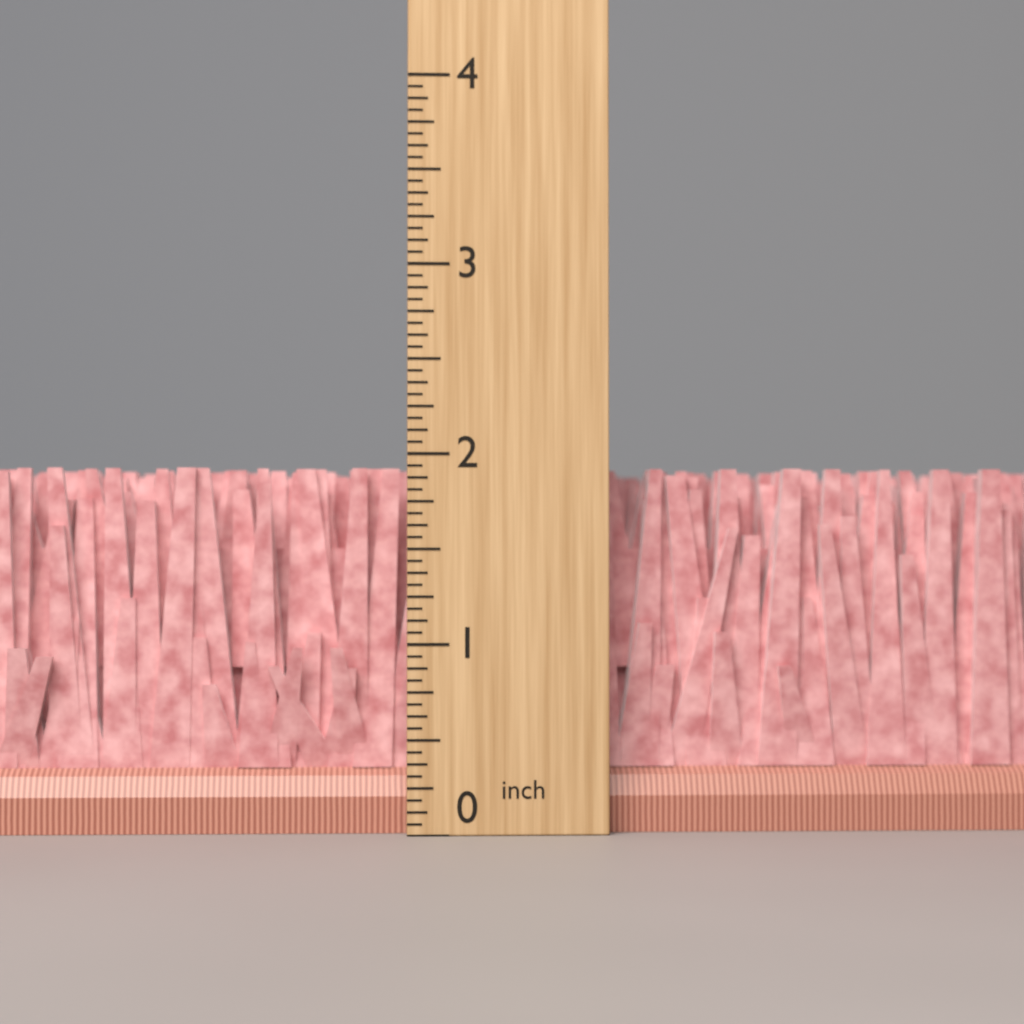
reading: 1.9375 inch
